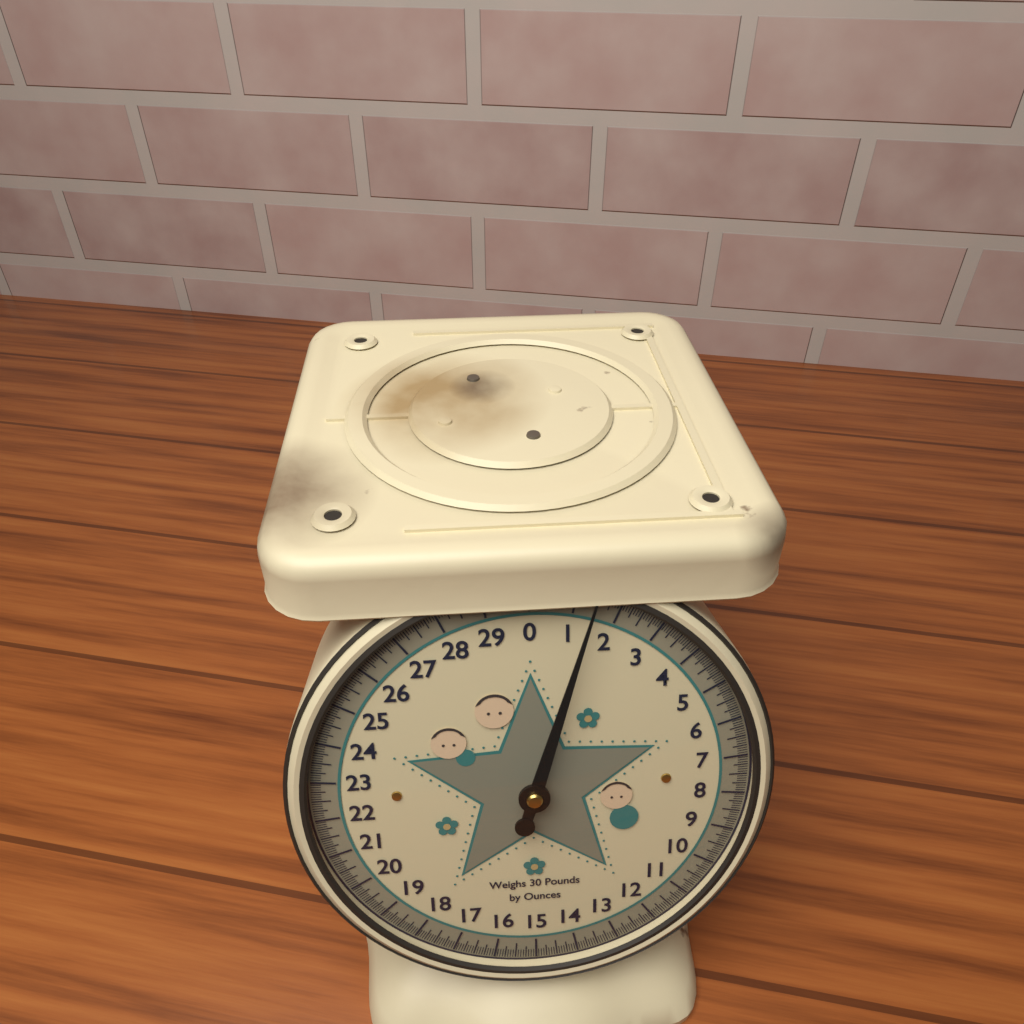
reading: 1.3750 lb
